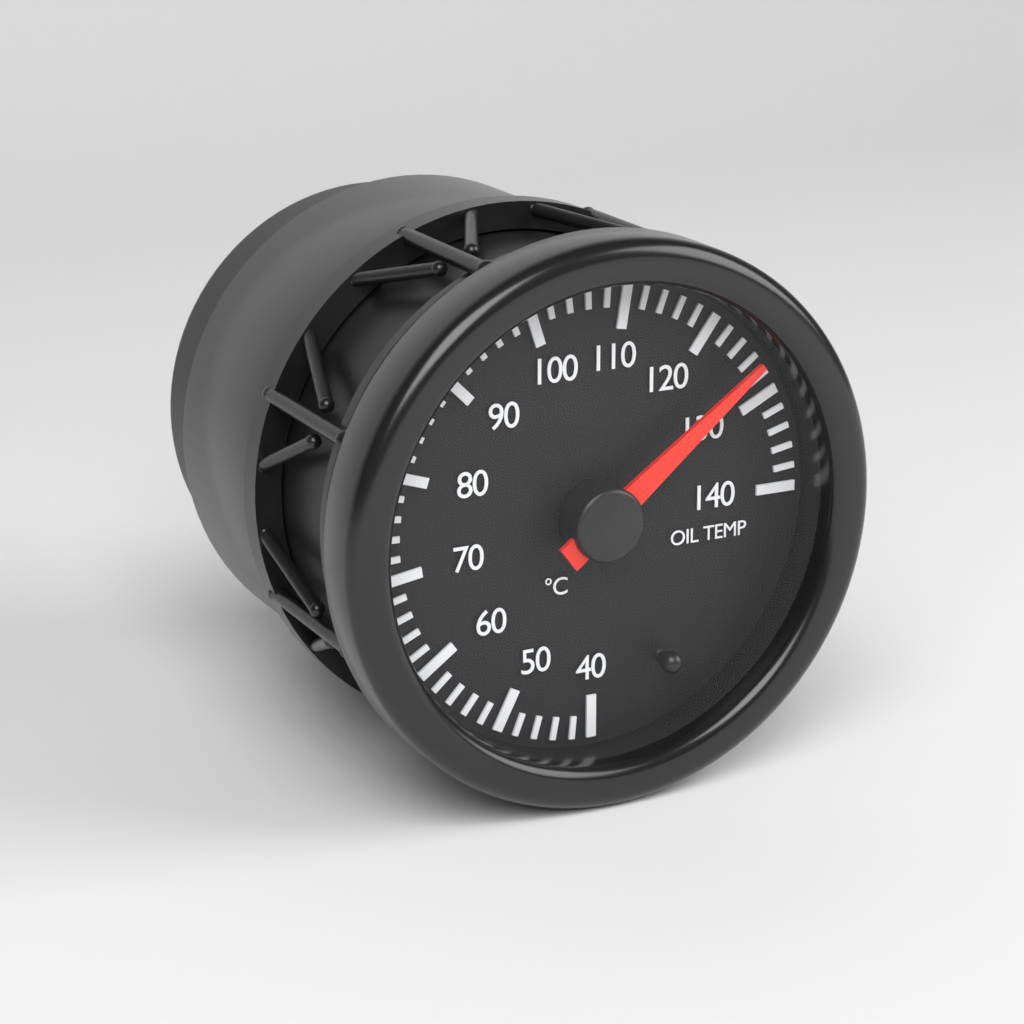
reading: 126 °C
